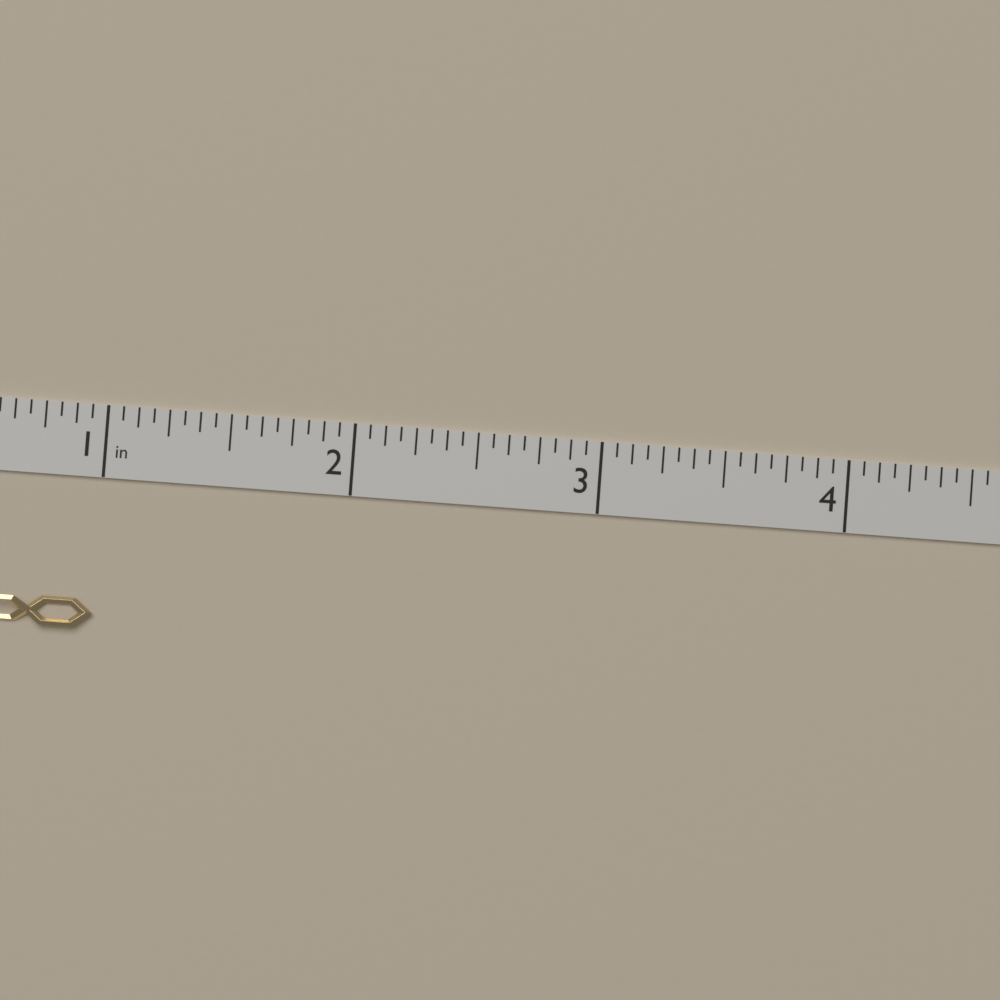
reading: 1.0000 in
